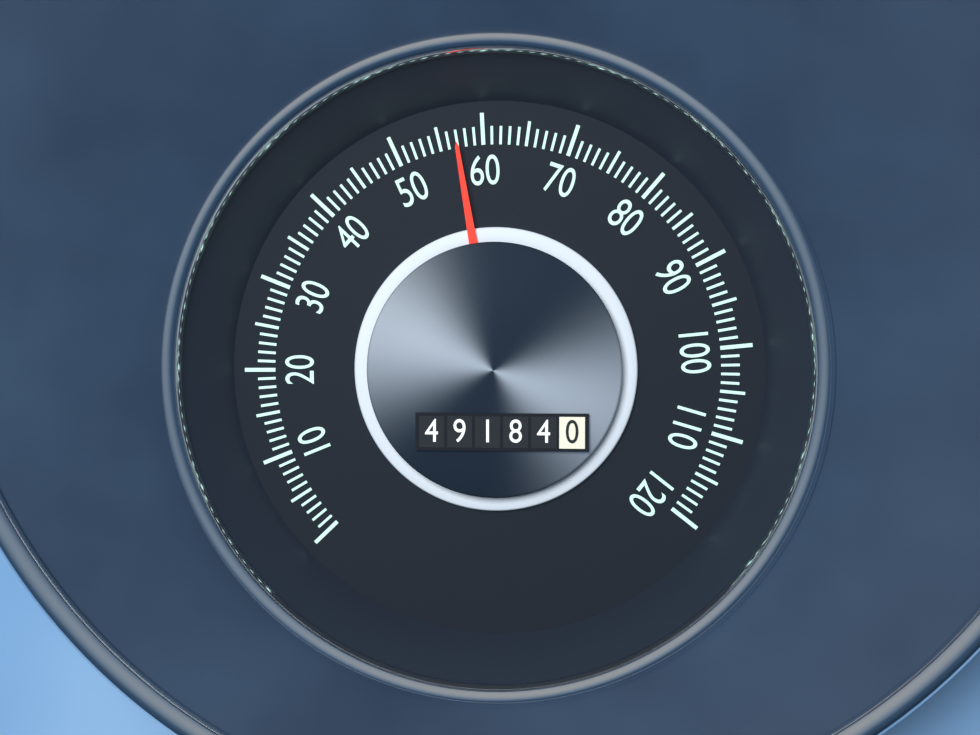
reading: 57 (no unit)
